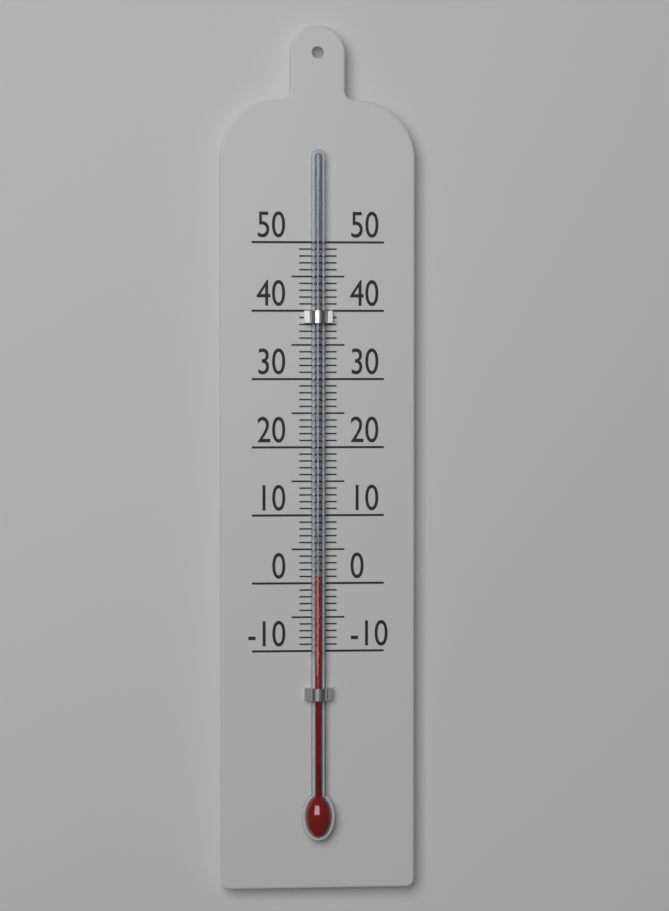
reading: 1 (no unit)
